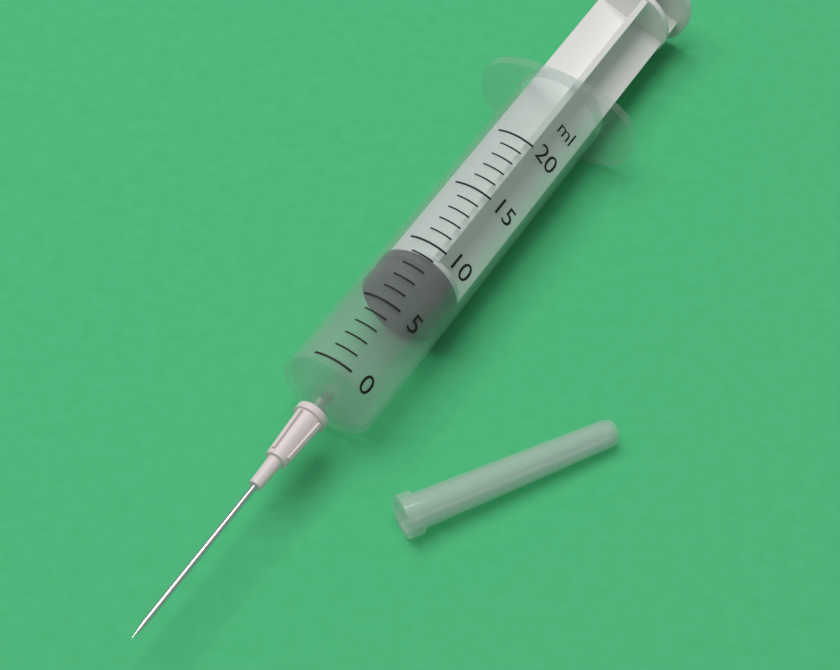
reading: 7 ml
